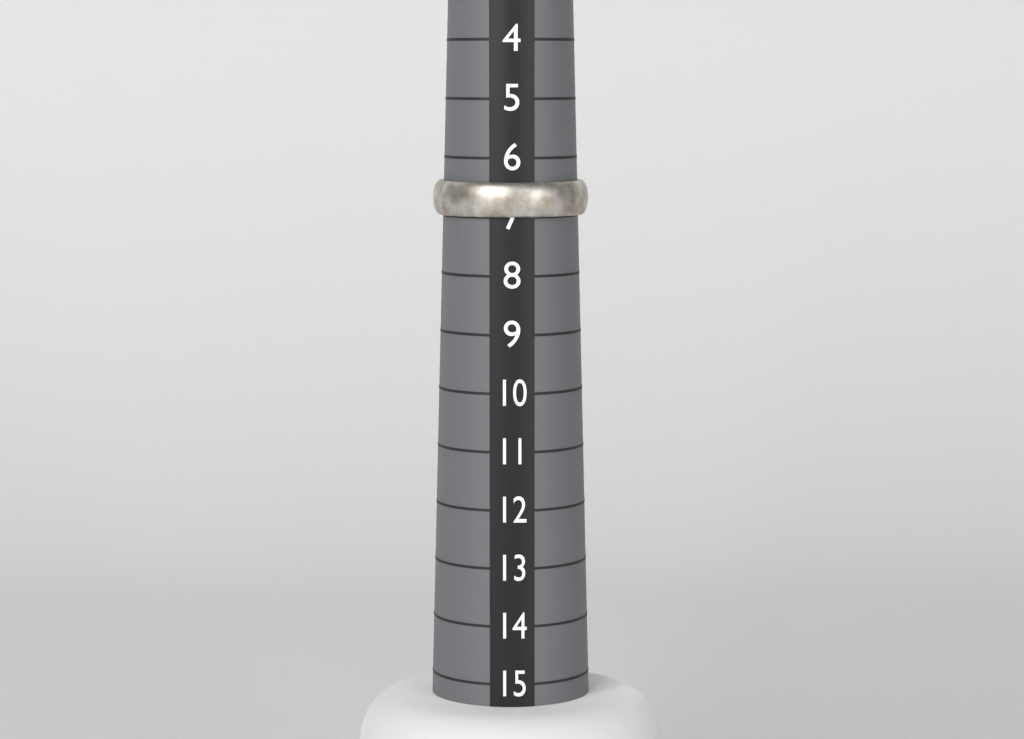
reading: 7 (no unit)
